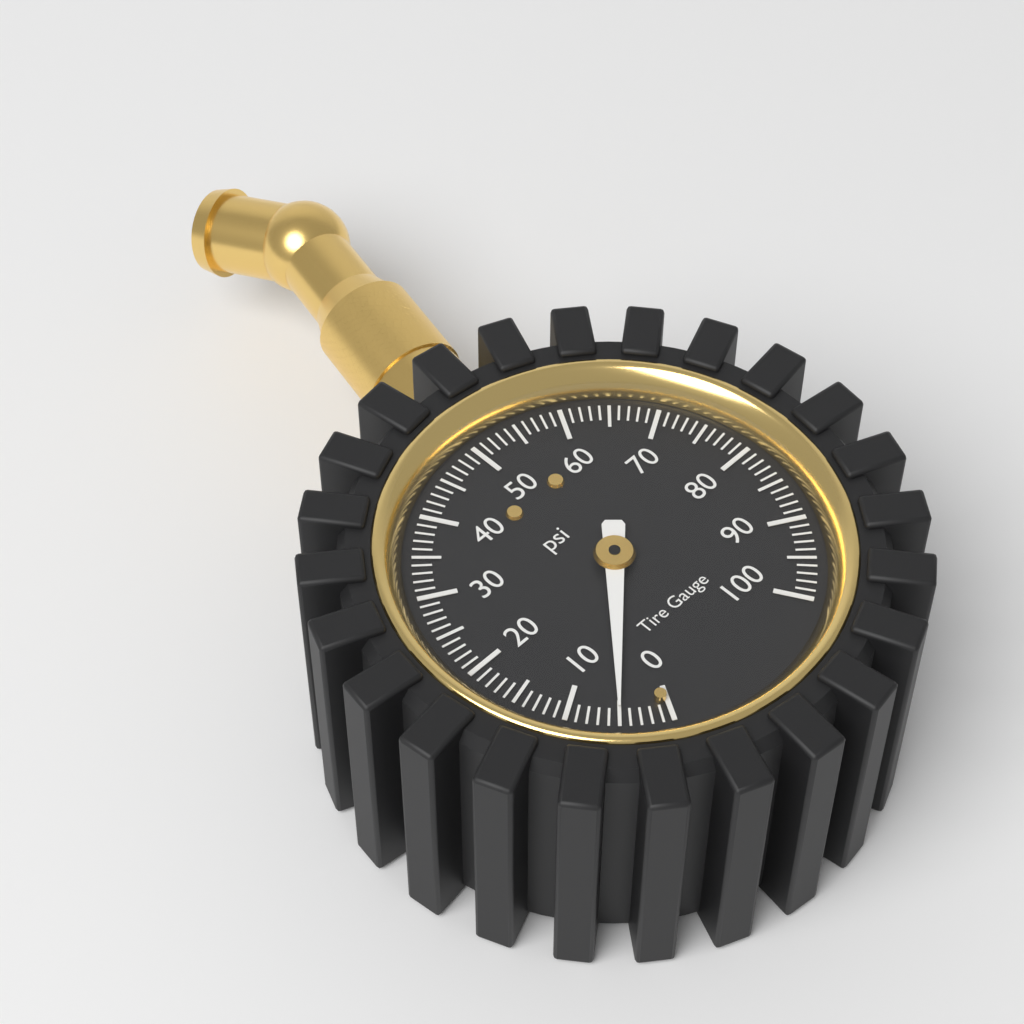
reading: 5 psi
